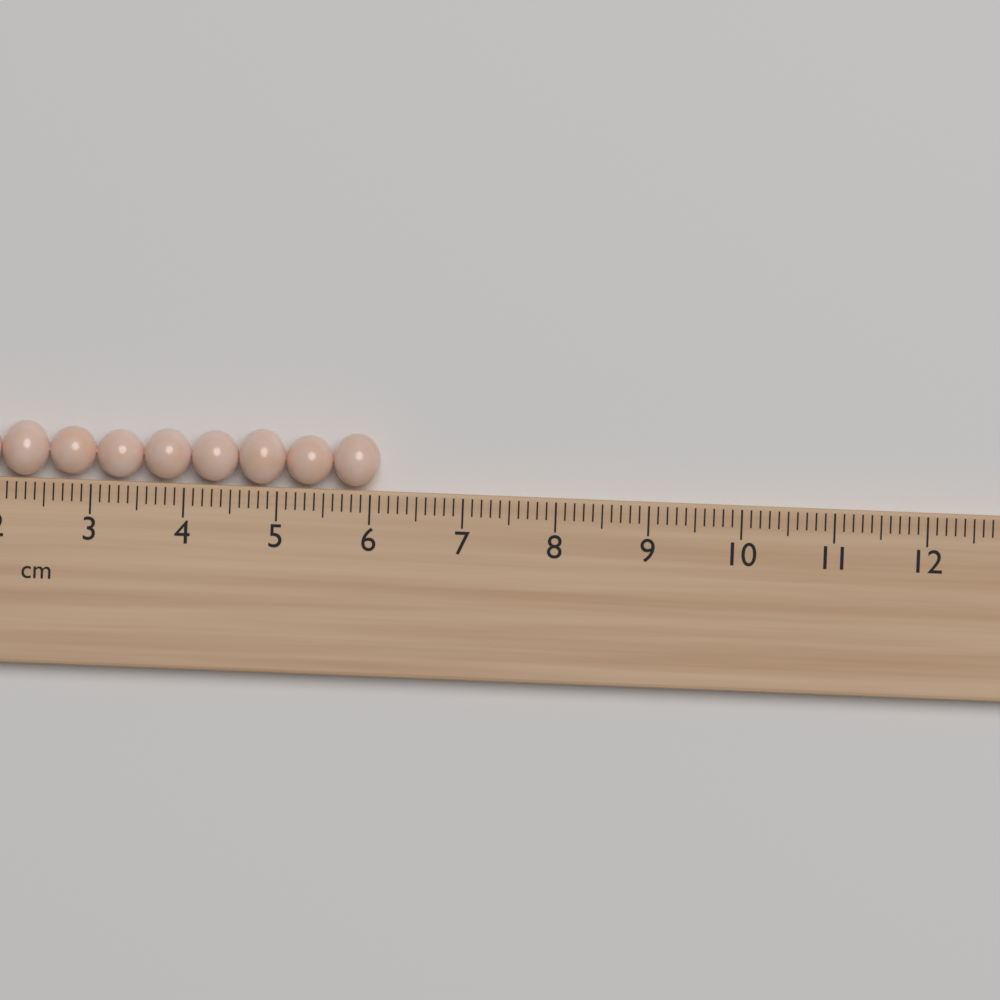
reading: 6.1 cm
